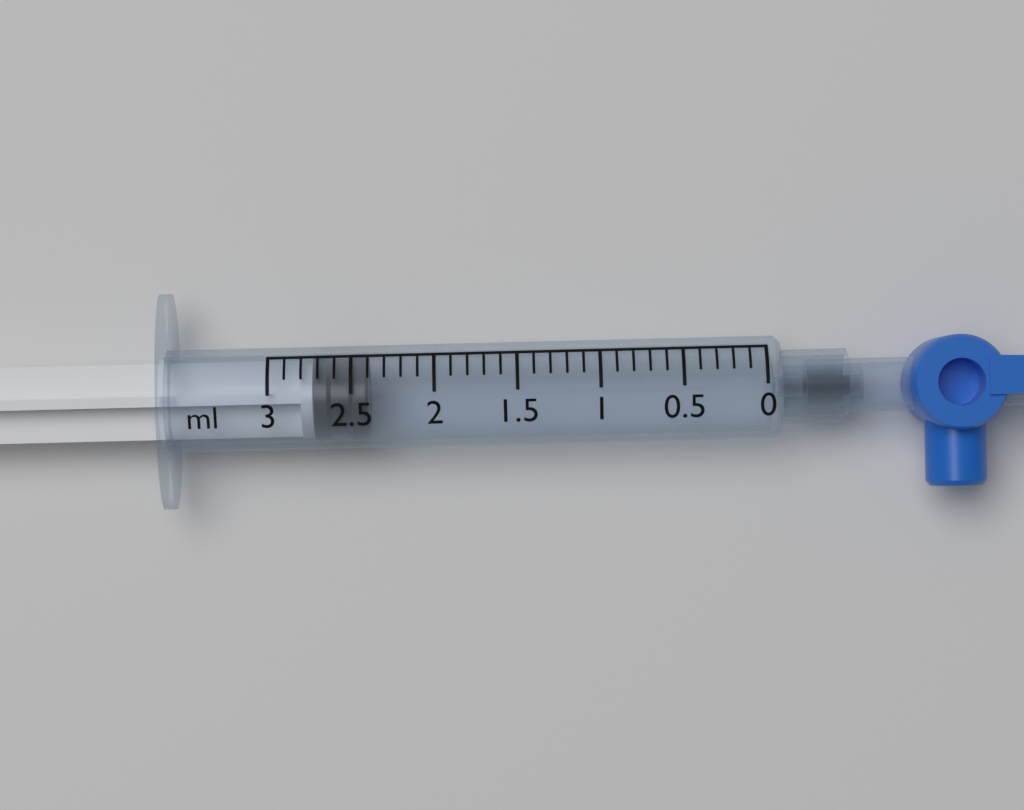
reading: 2.4 ml
